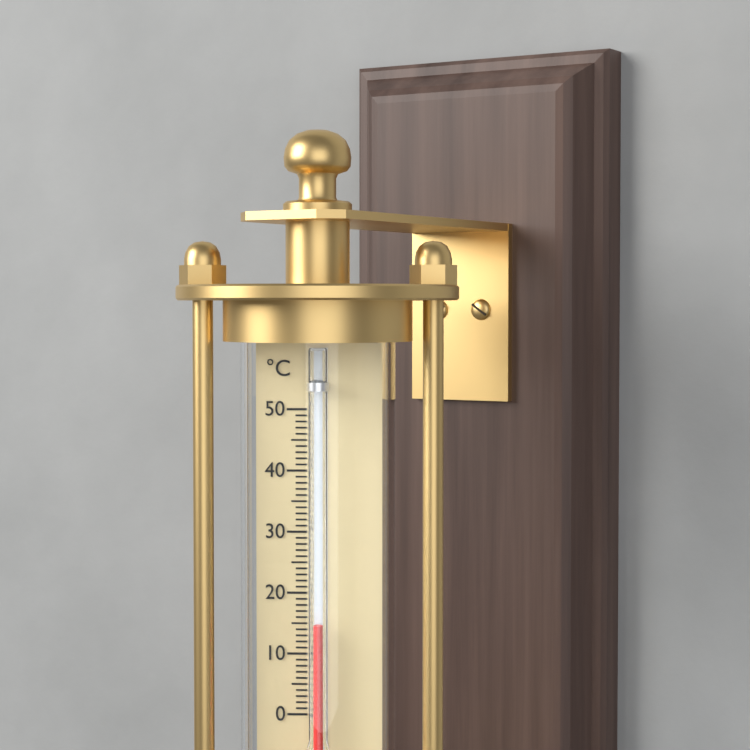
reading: 15 °C
